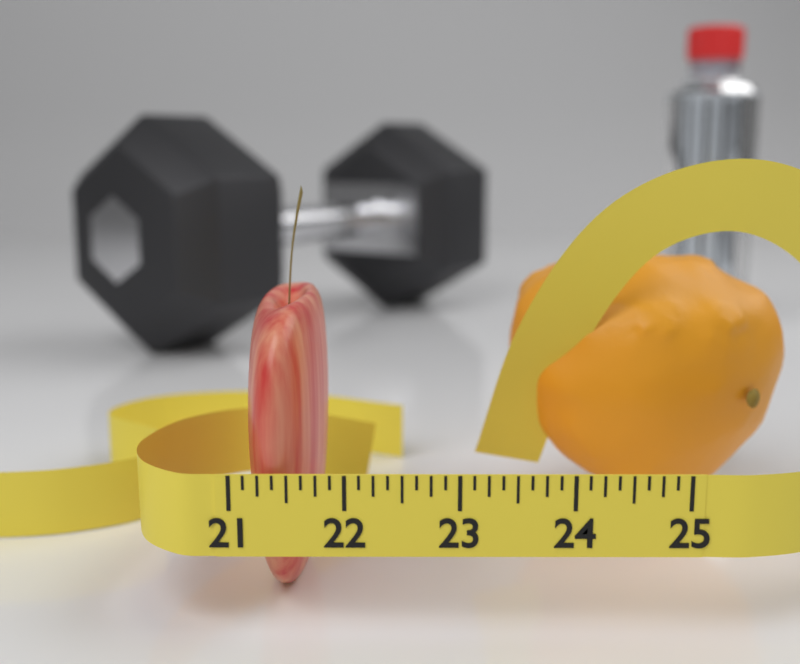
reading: 21.750 (no unit)
